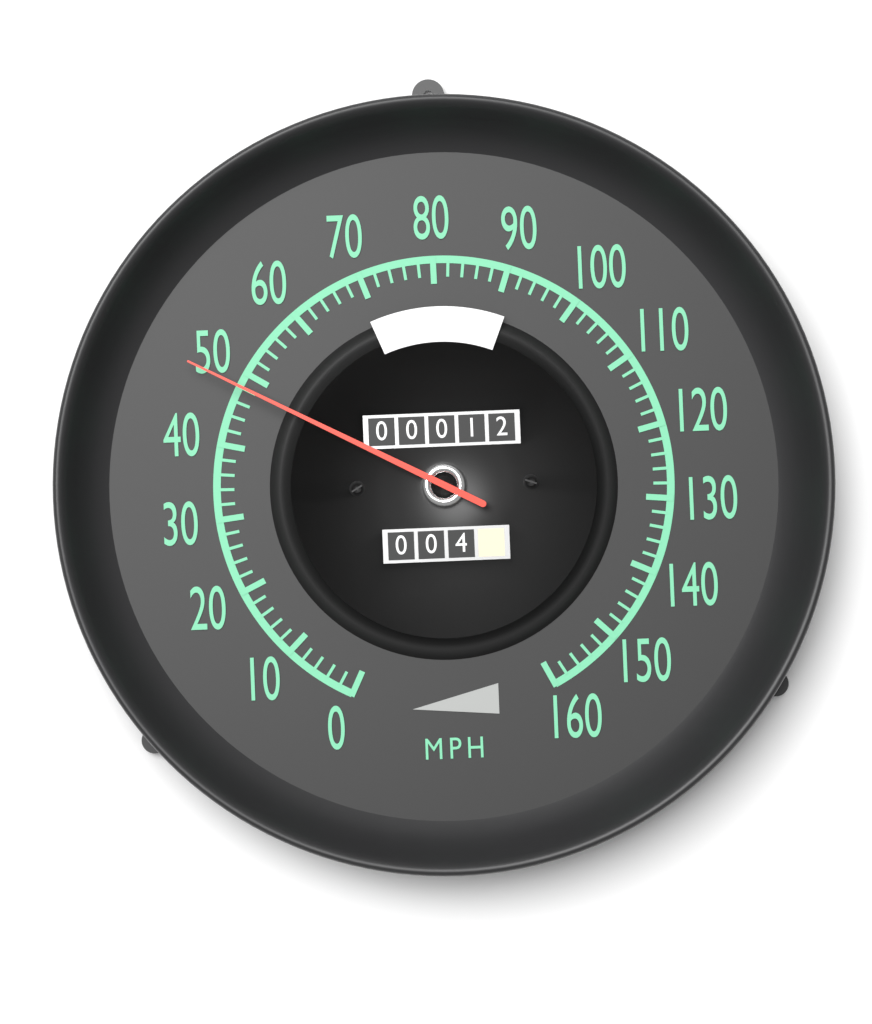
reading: 48 mph
